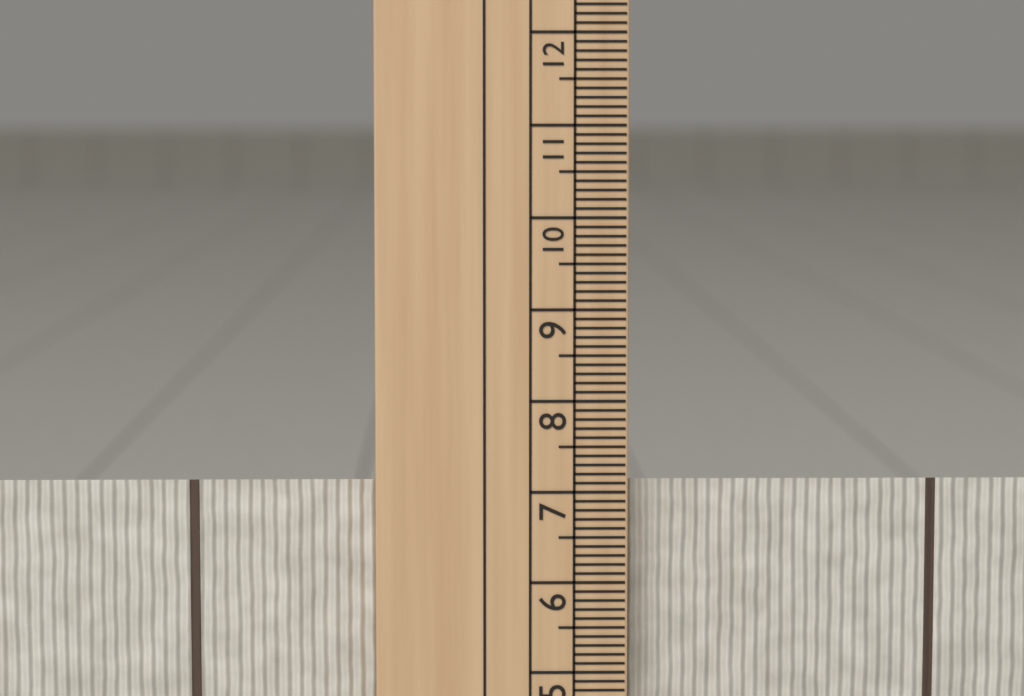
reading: 7.1 cm
